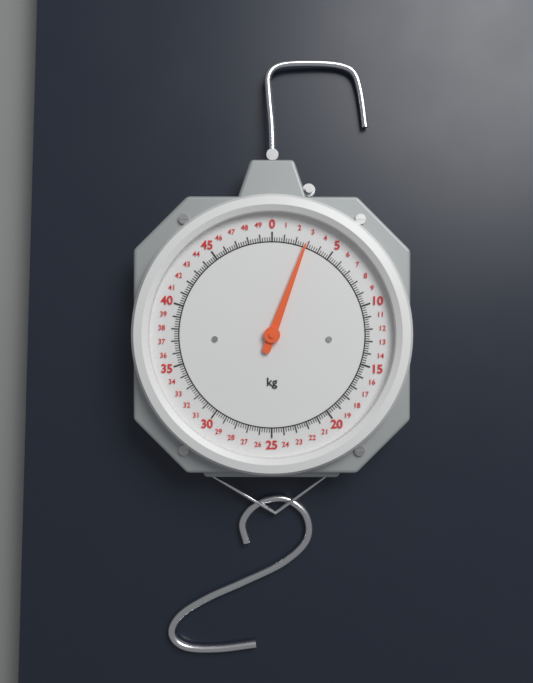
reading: 2.8 kg
